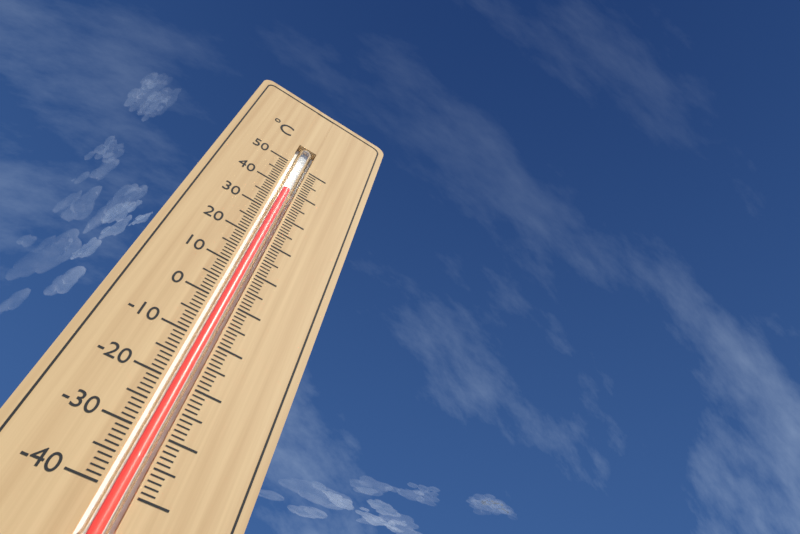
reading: 39 °C
